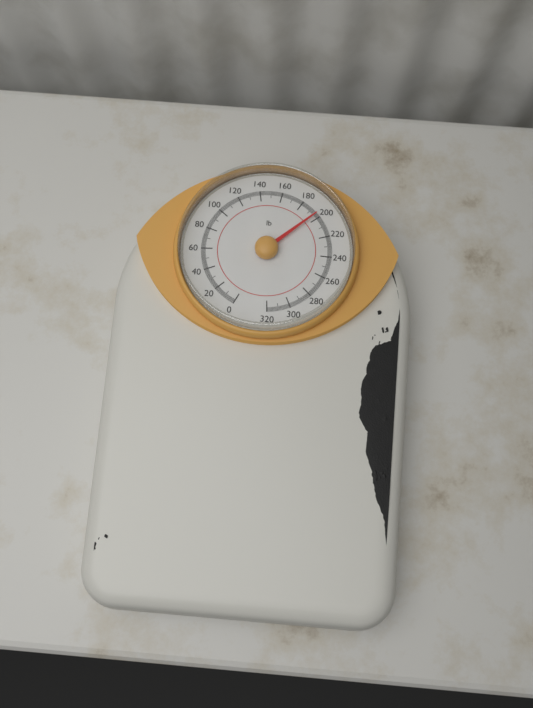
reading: 196 lb
